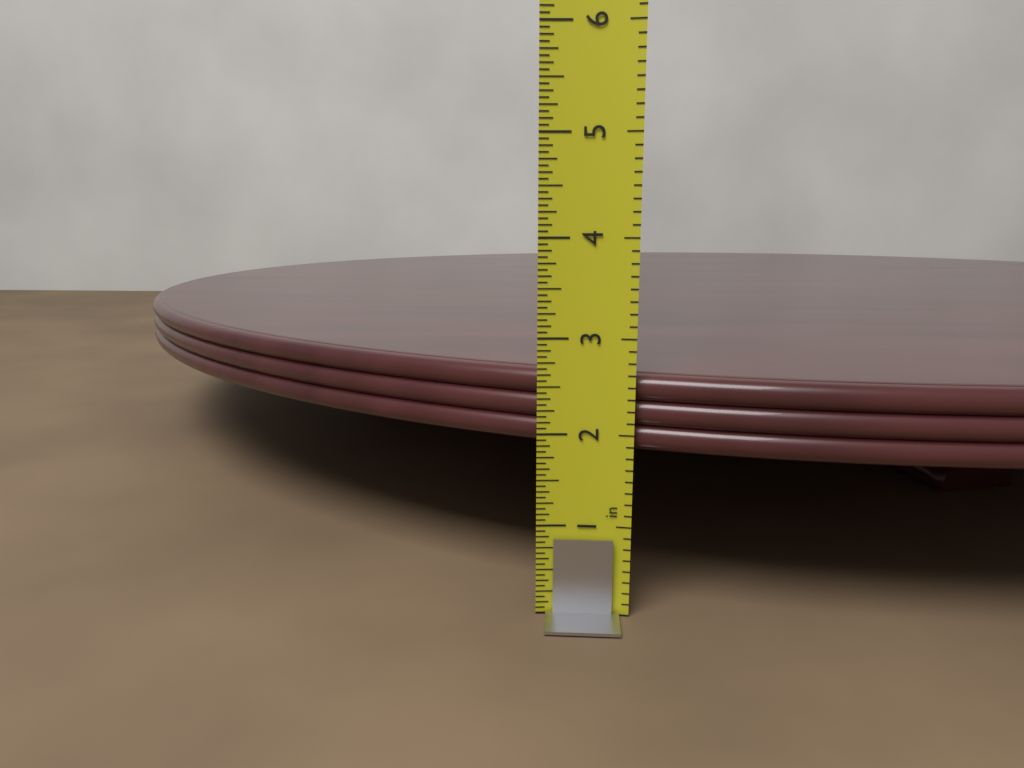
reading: 2.6250 in
